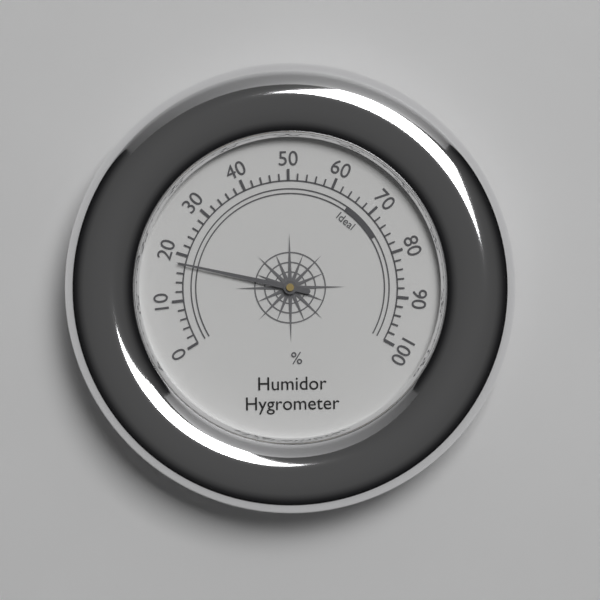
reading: 18 %
